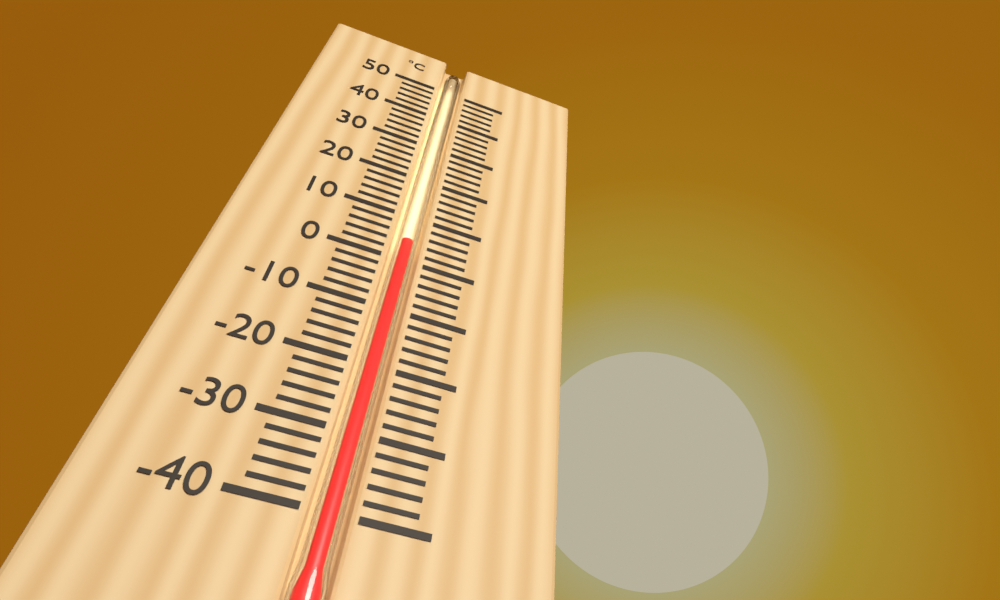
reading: 4 °C
